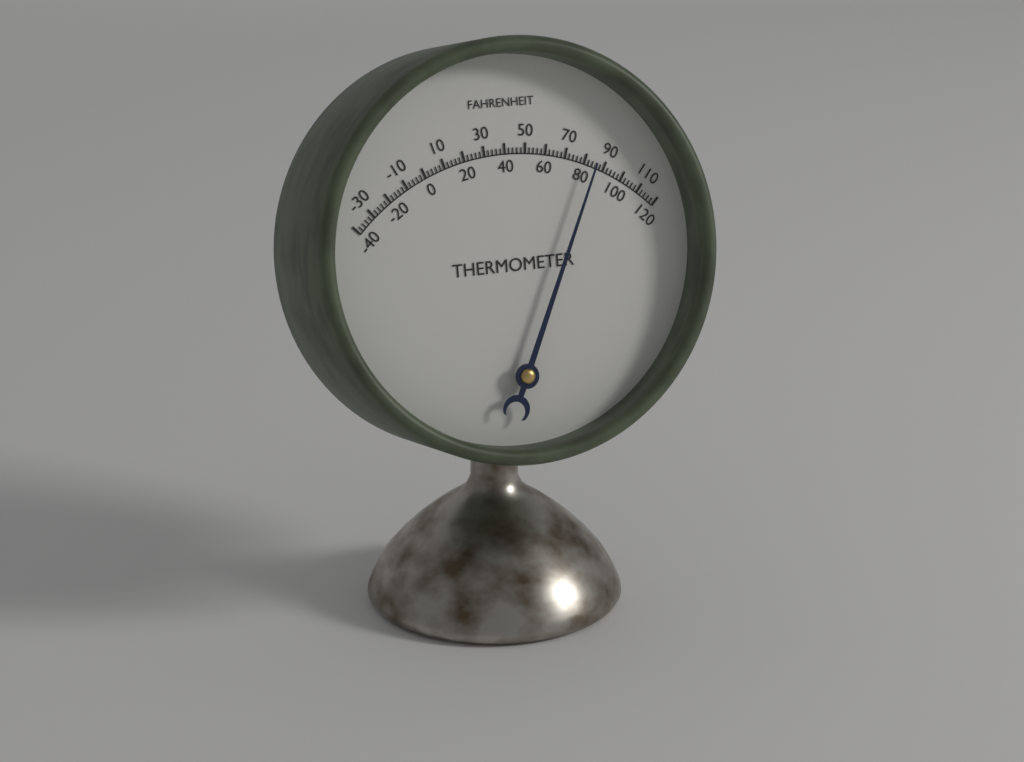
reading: 84 °F
